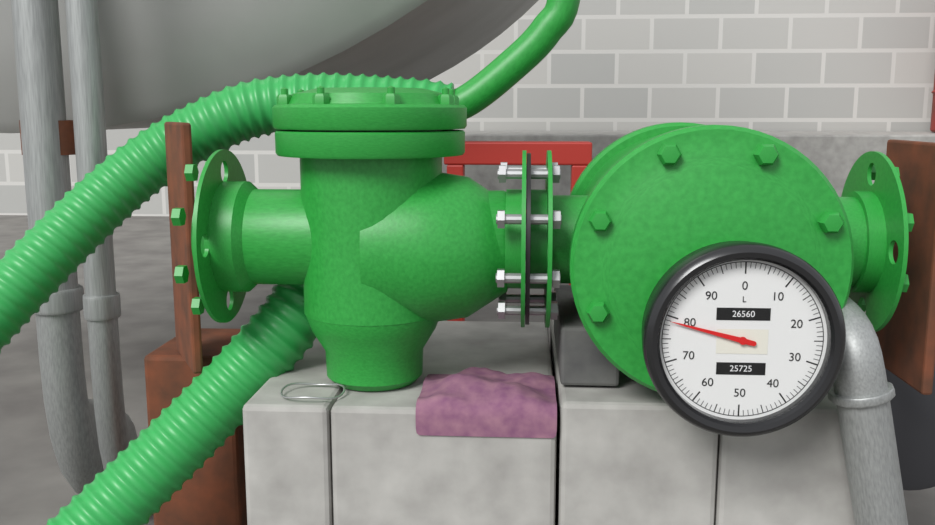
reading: 79 L
